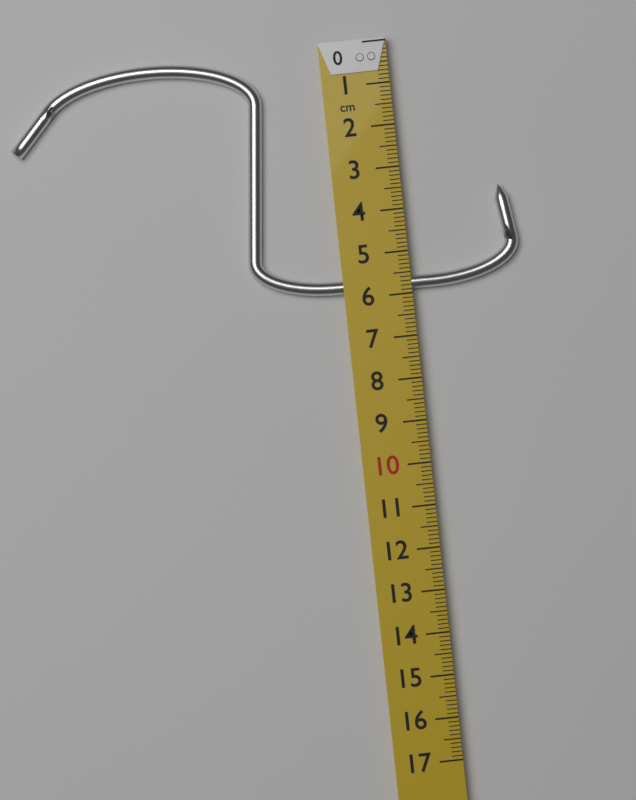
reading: 5.9 cm
